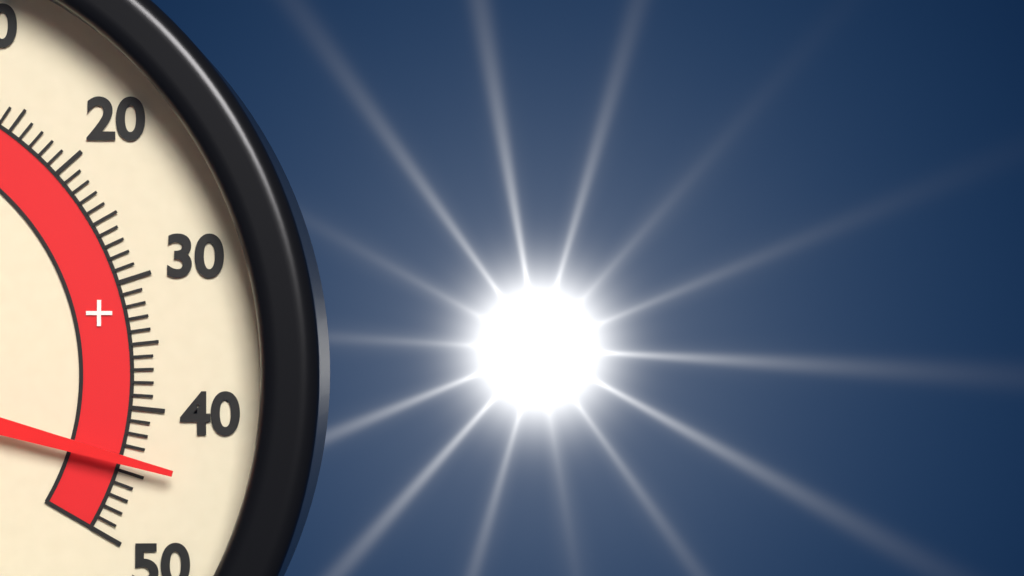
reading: 44 °C
